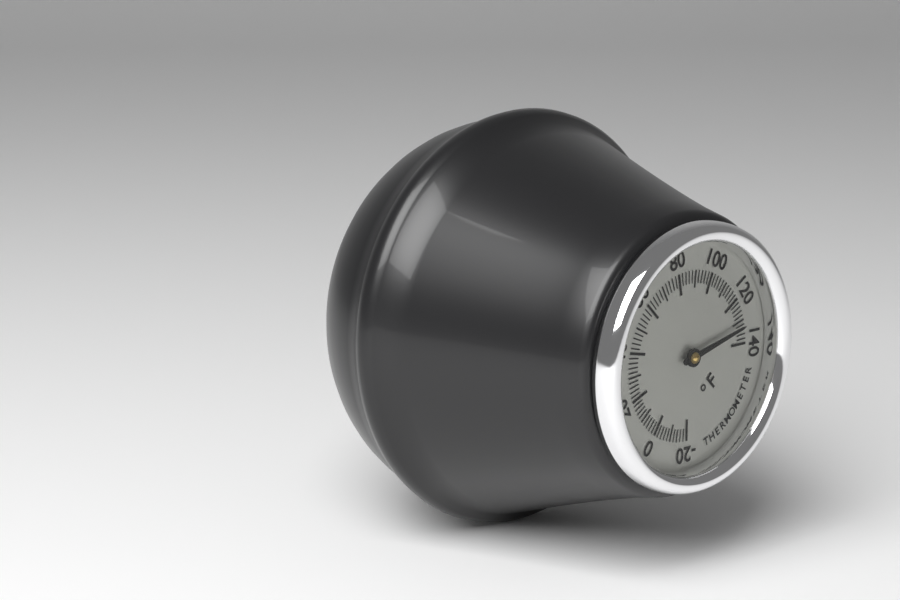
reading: 132 °F
